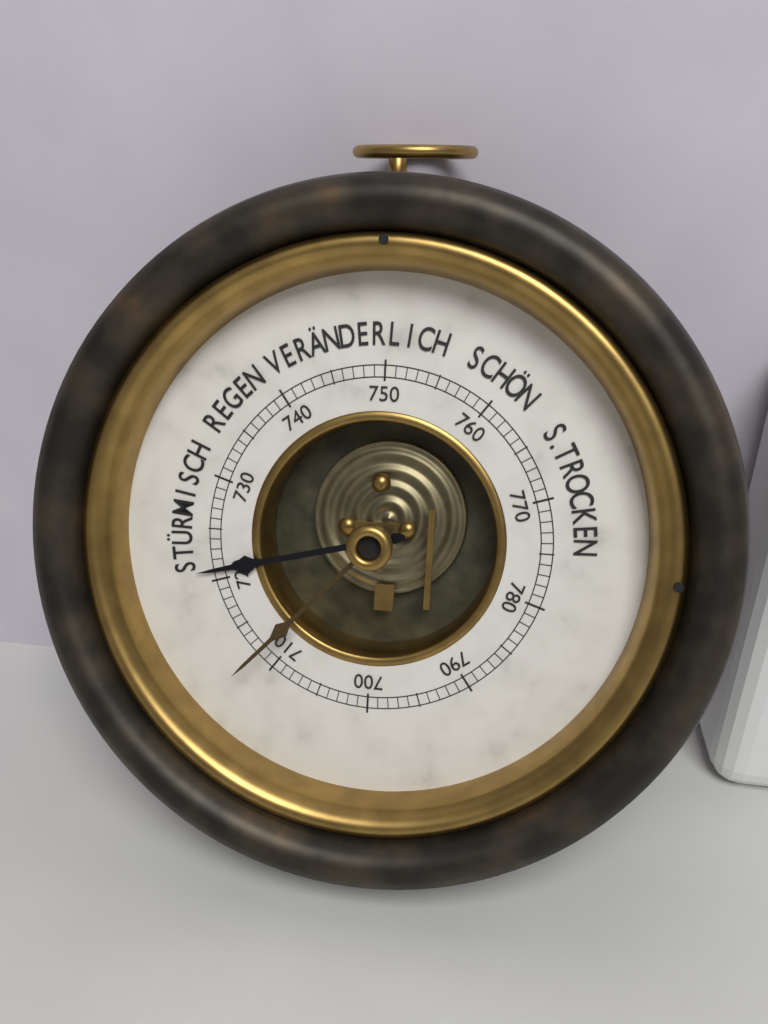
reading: 721 mmHg
